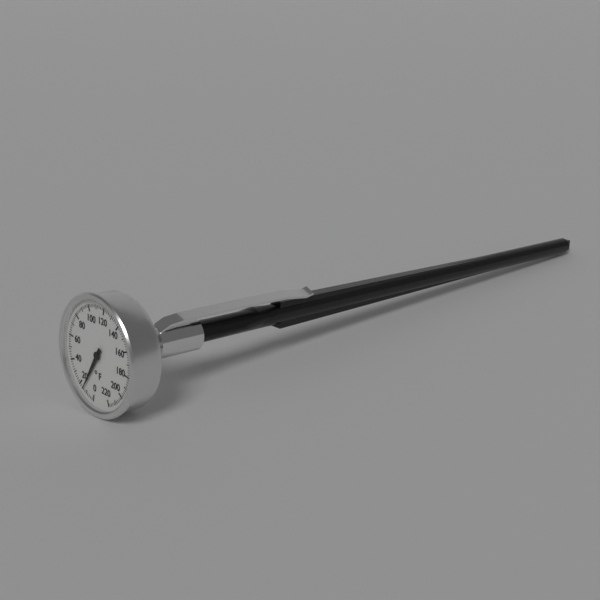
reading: 14 °F
